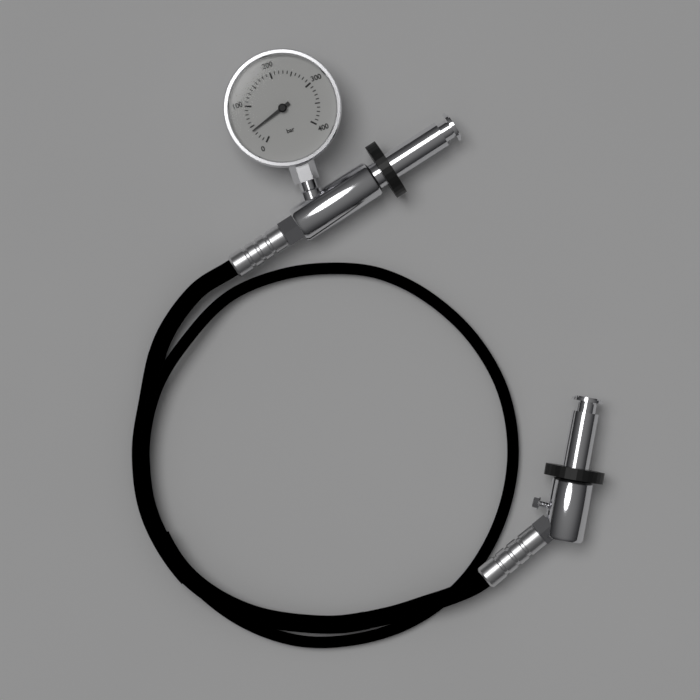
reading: 40 bar
